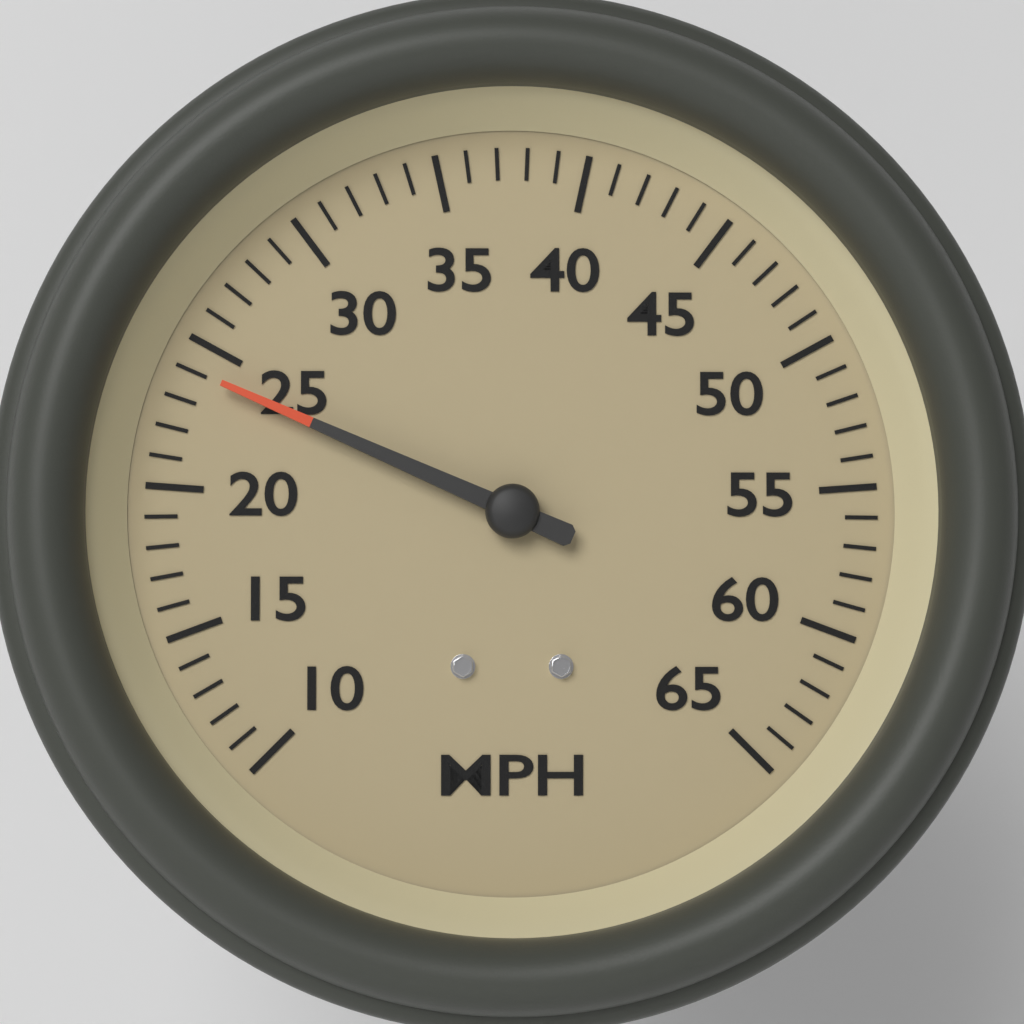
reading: 24 MPH
